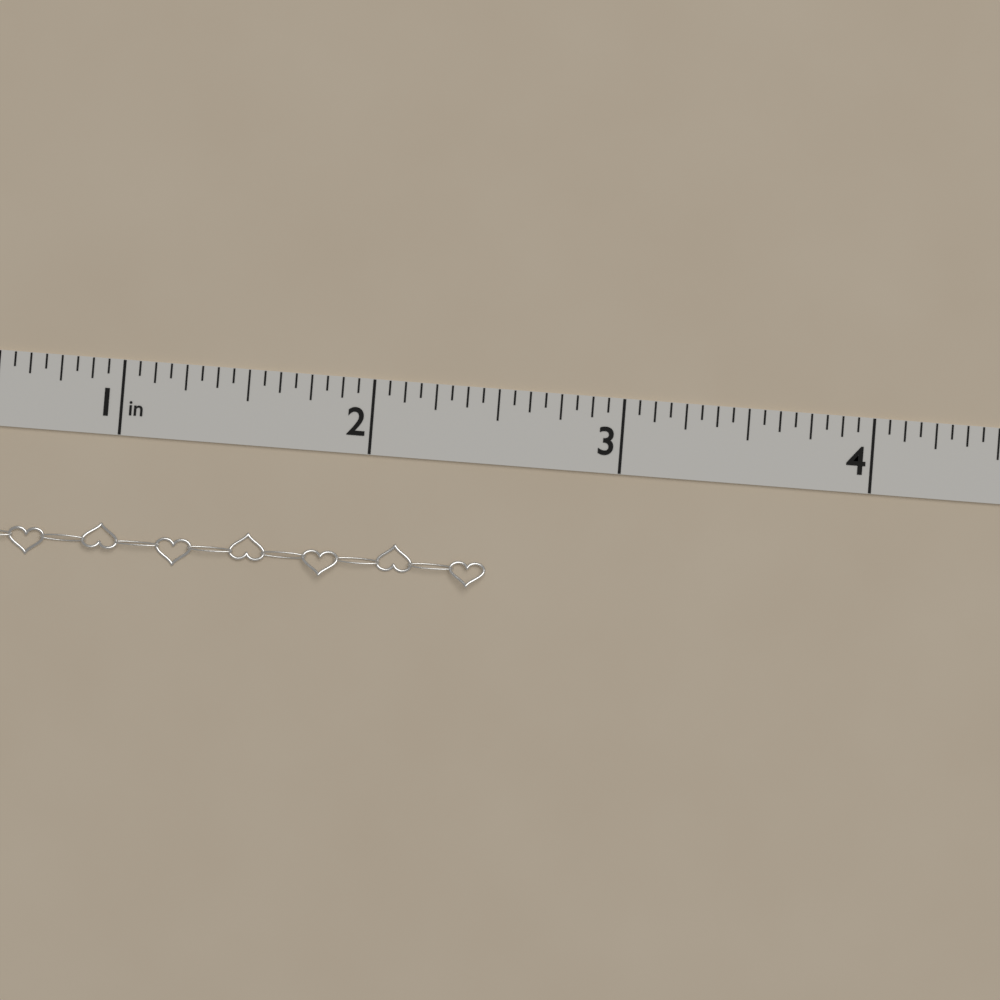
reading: 2.5000 in
